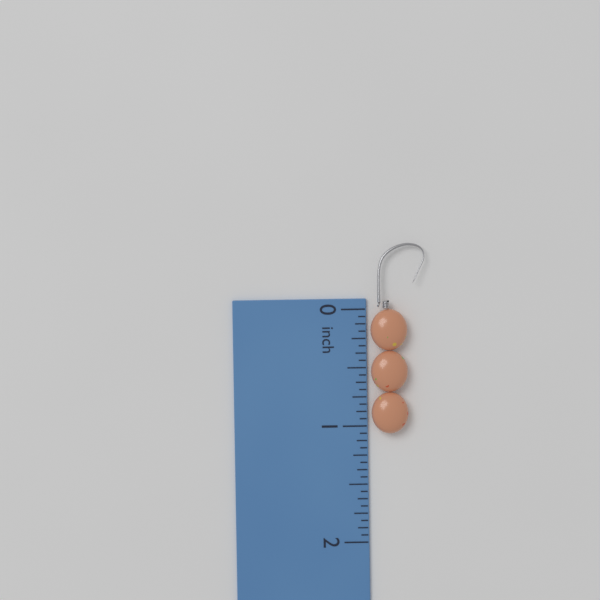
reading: 1.0625 inch
